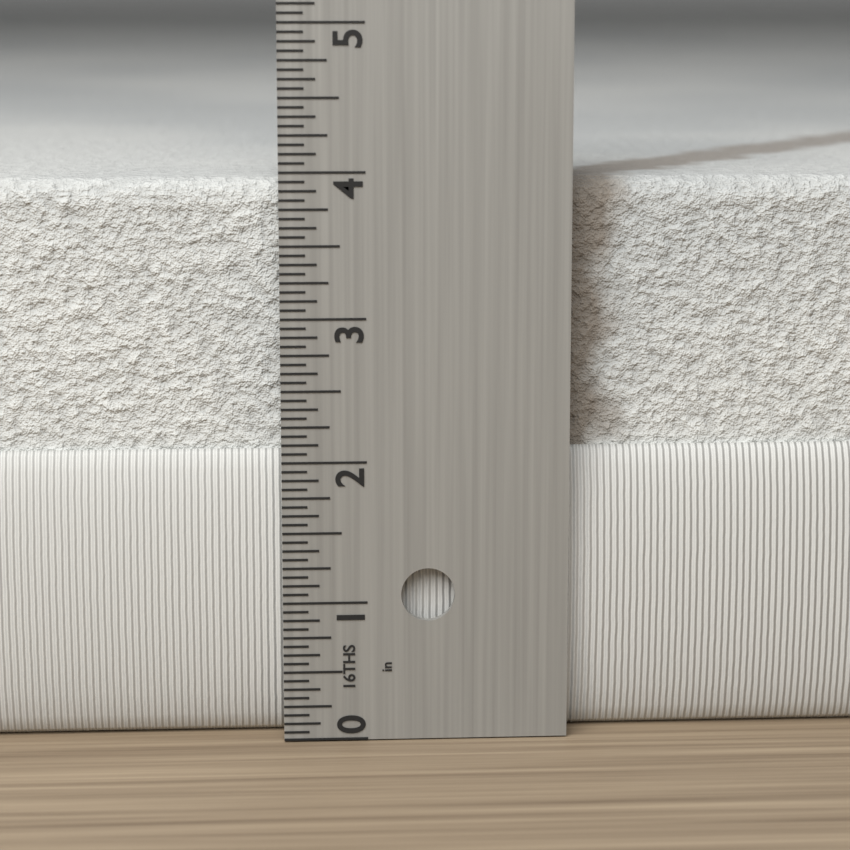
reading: 3.9375 in
